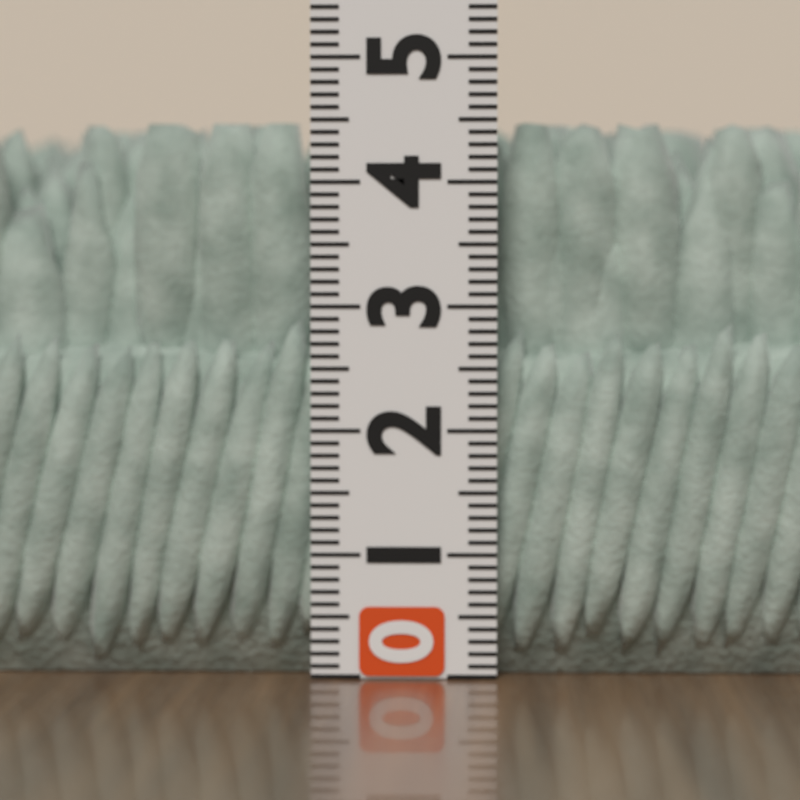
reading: 4.5 (no unit)
